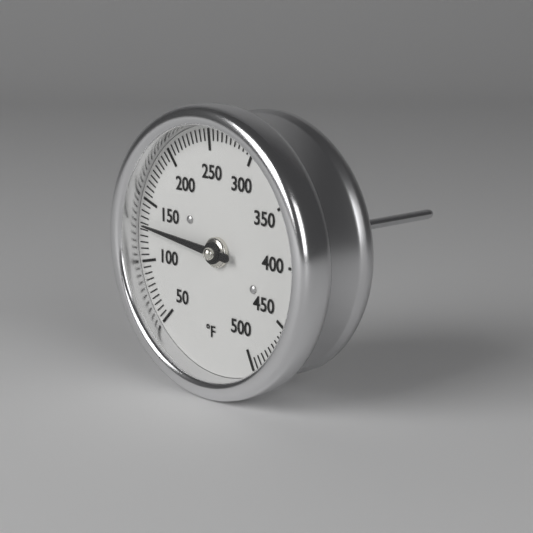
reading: 130 °F
